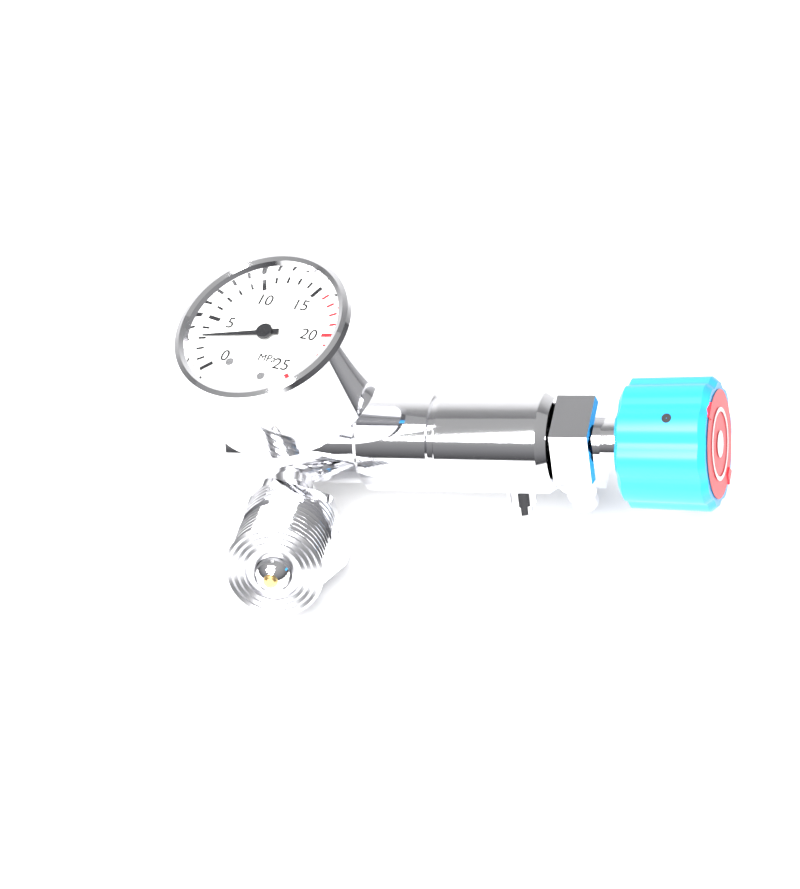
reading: 3 MPa
